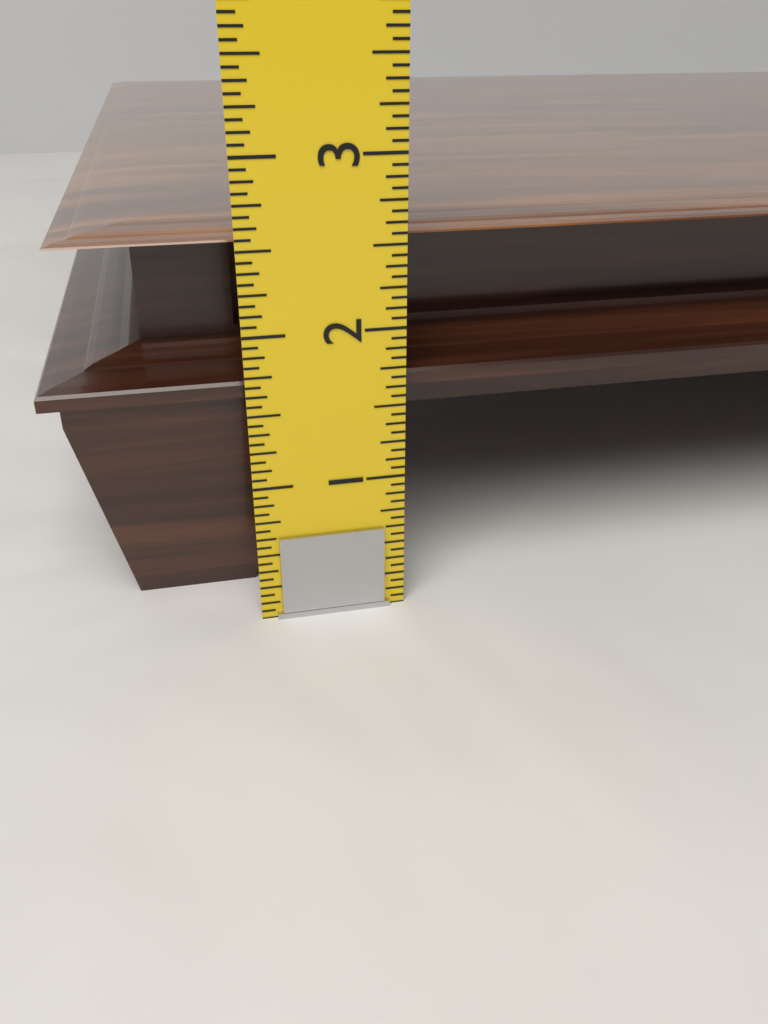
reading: 2.5625 in
